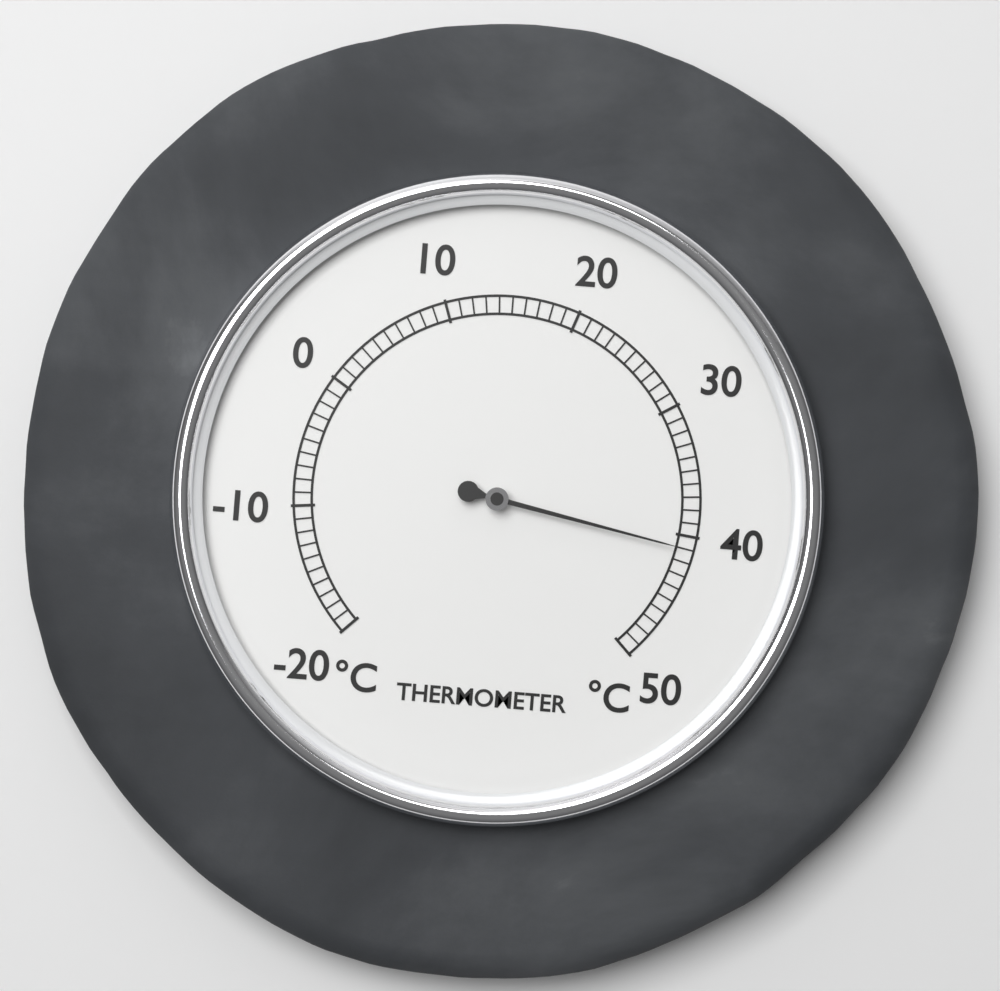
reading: 41 °C
